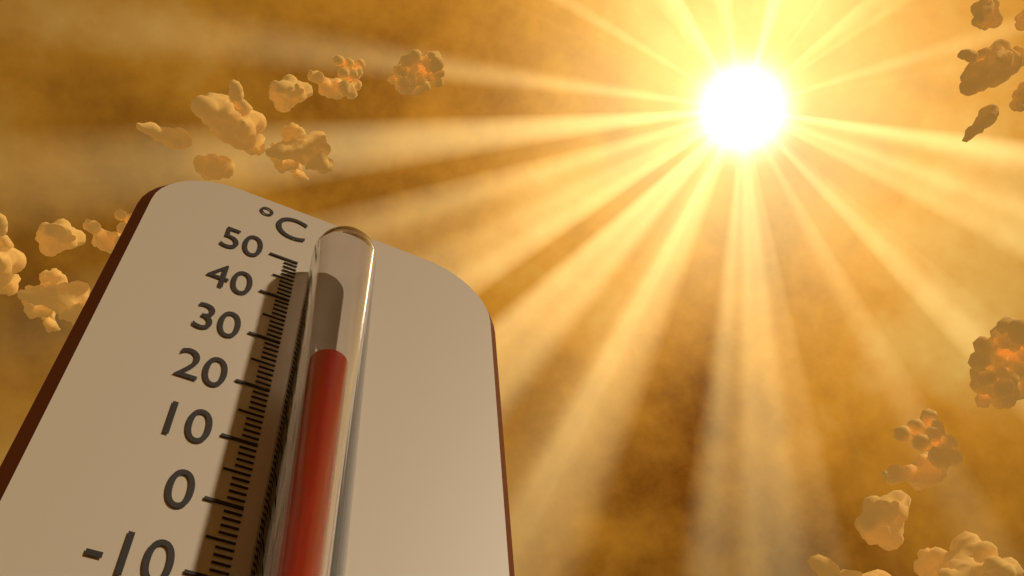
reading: 22 °C
